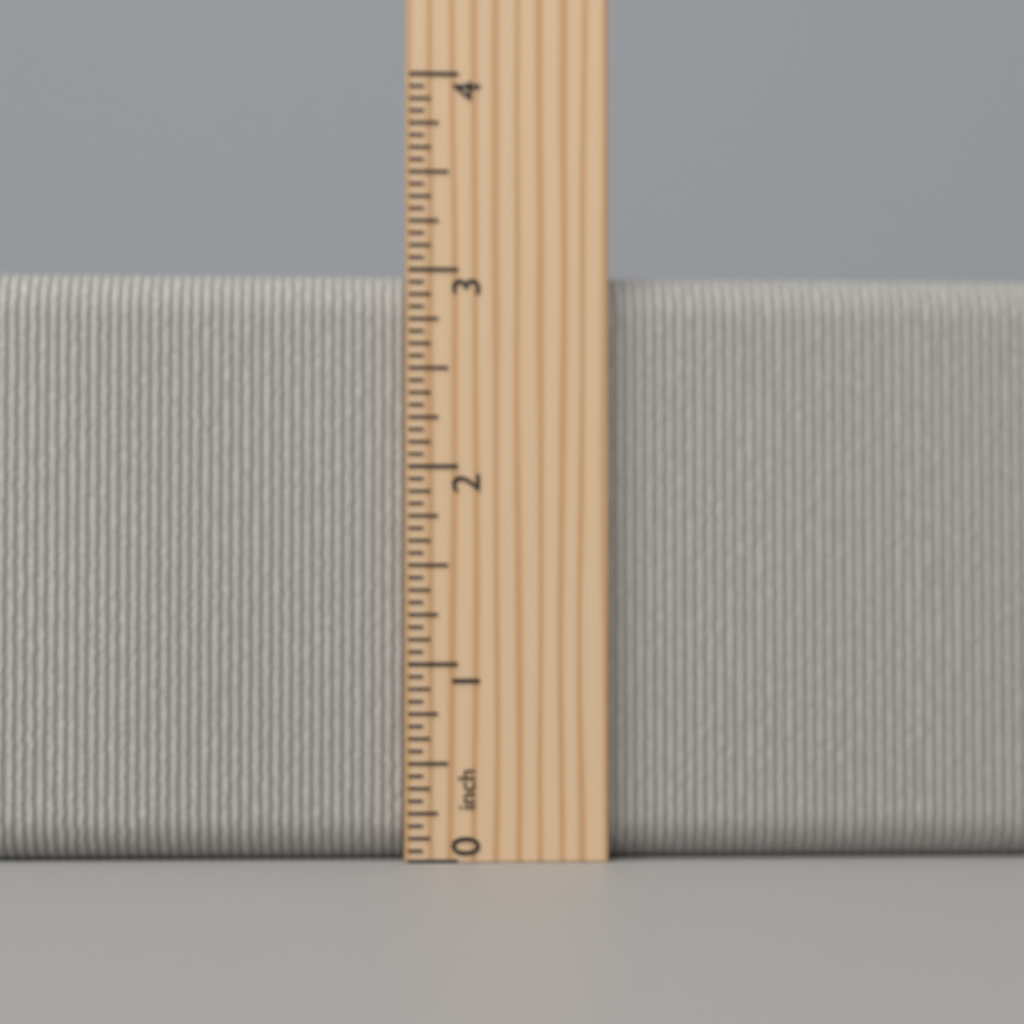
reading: 3.0000 inch
